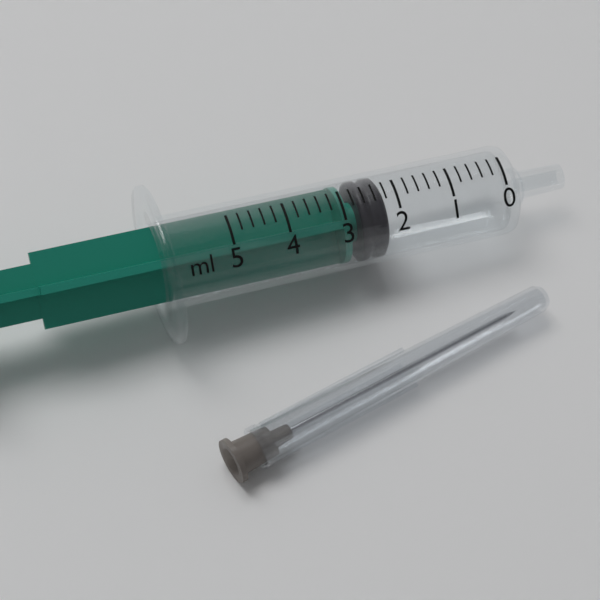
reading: 2.2 ml
